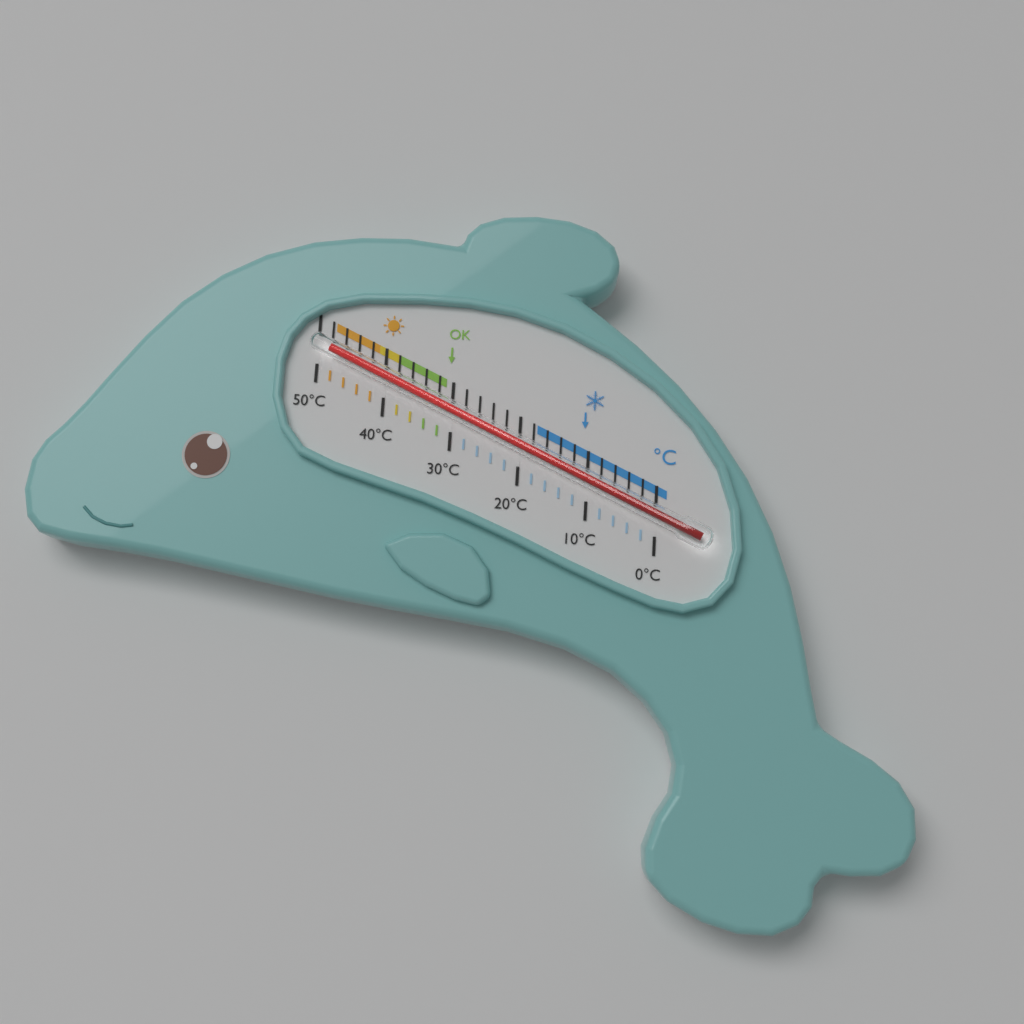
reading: 48 °C
